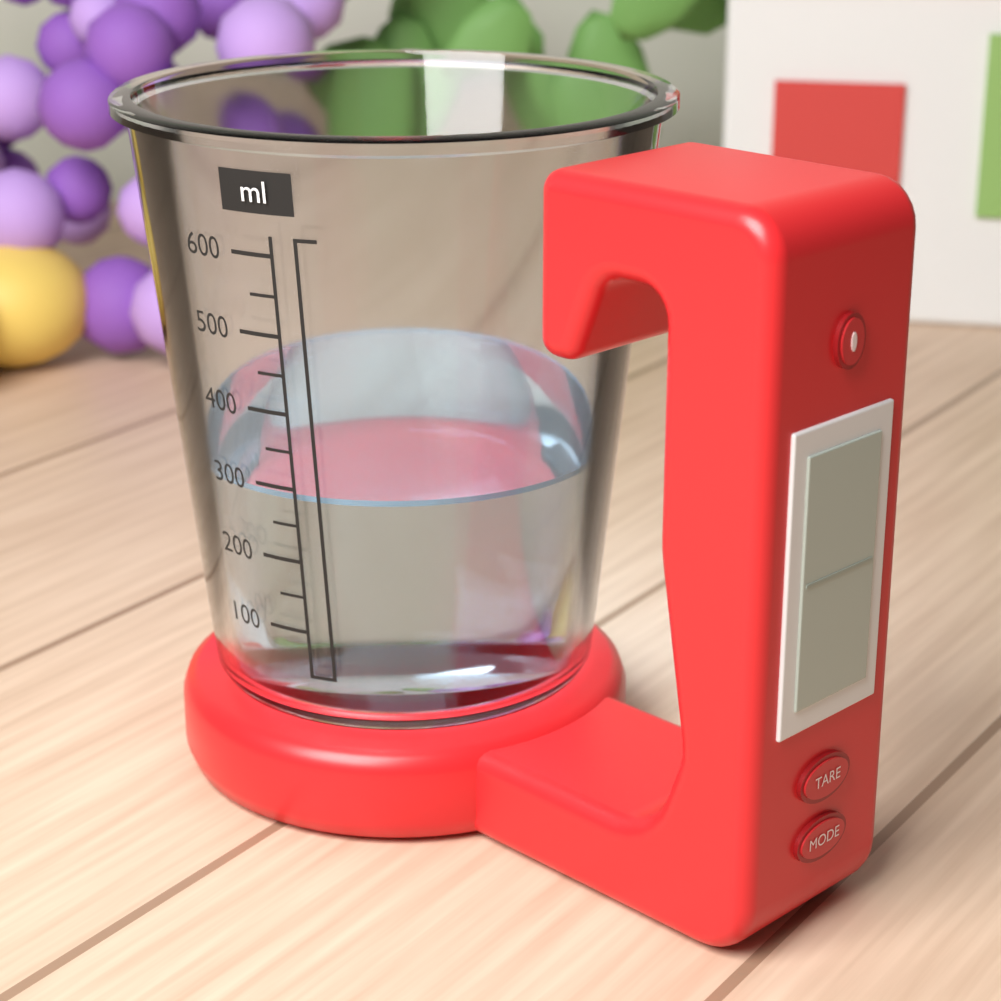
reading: 290 ml
